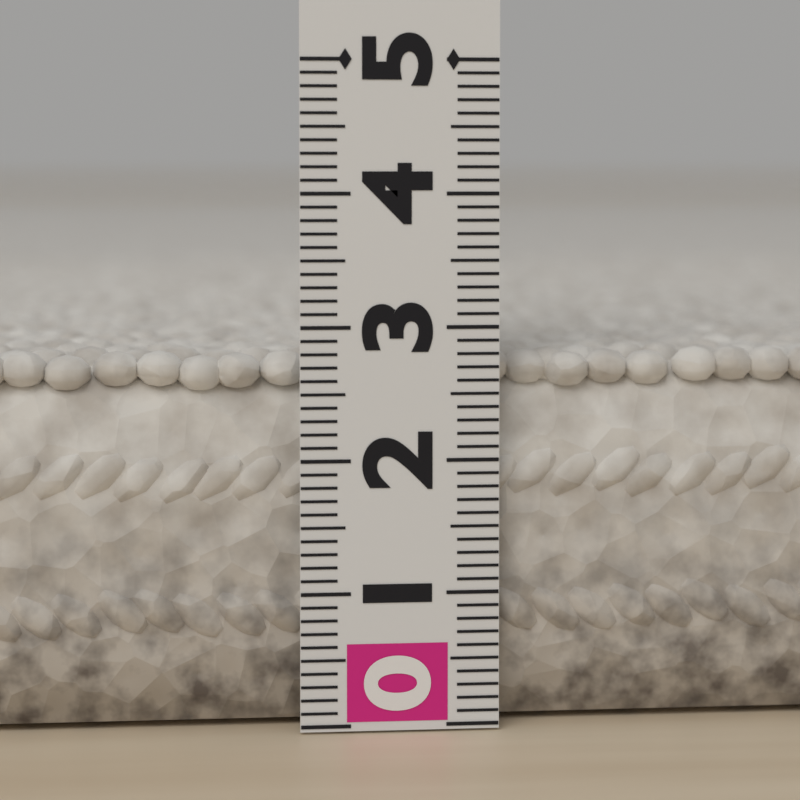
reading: 2.8 (no unit)
